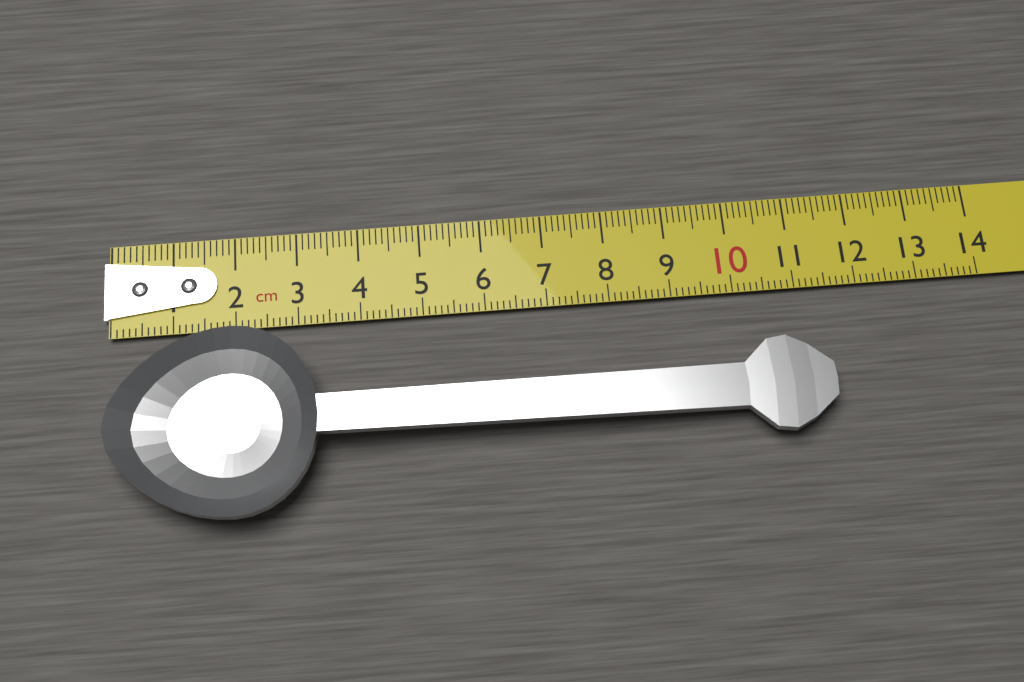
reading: 11.4 cm
